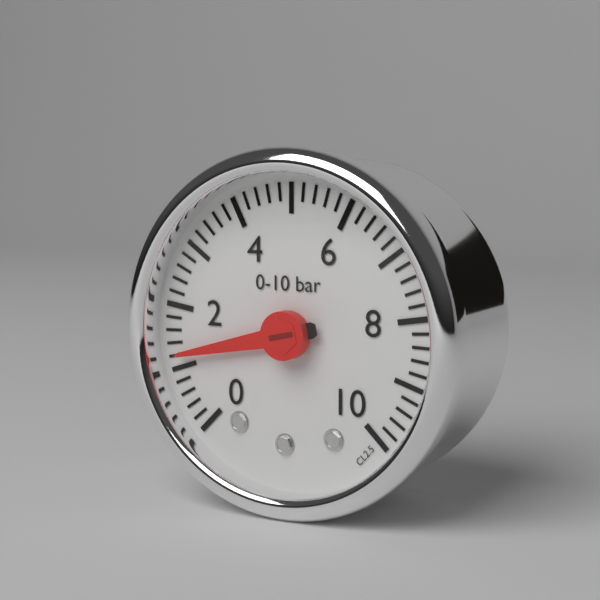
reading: 1.2 bar
